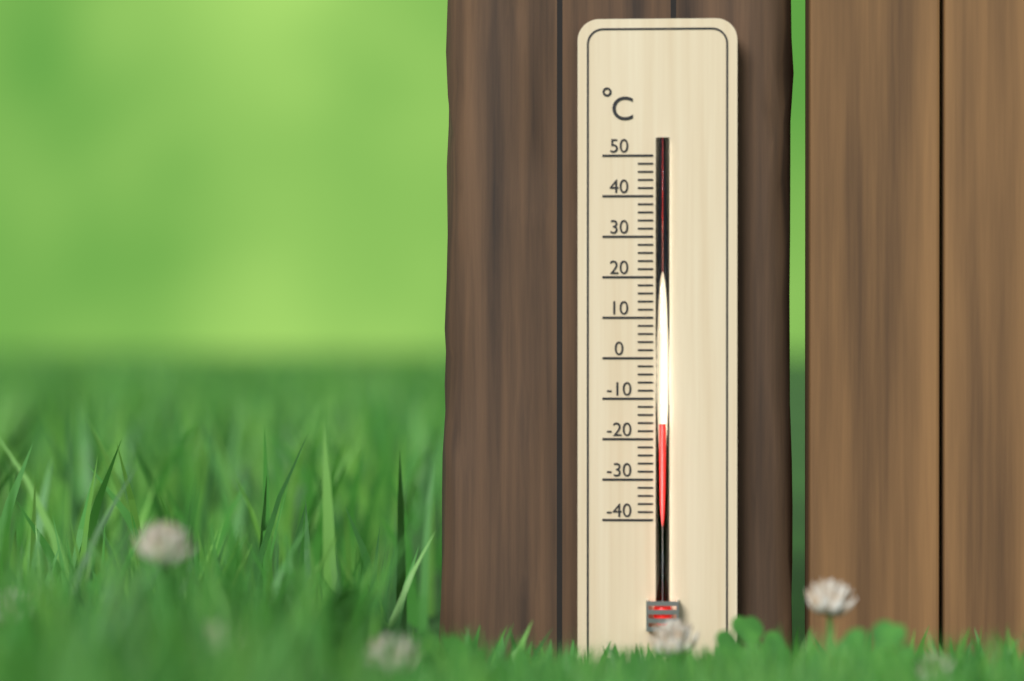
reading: -16 °C
